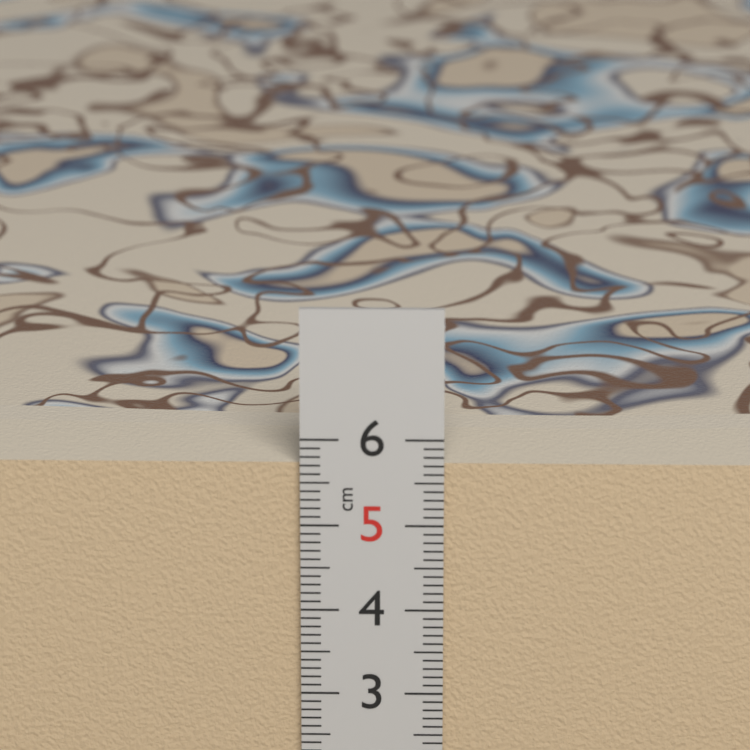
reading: 5.7 cm
